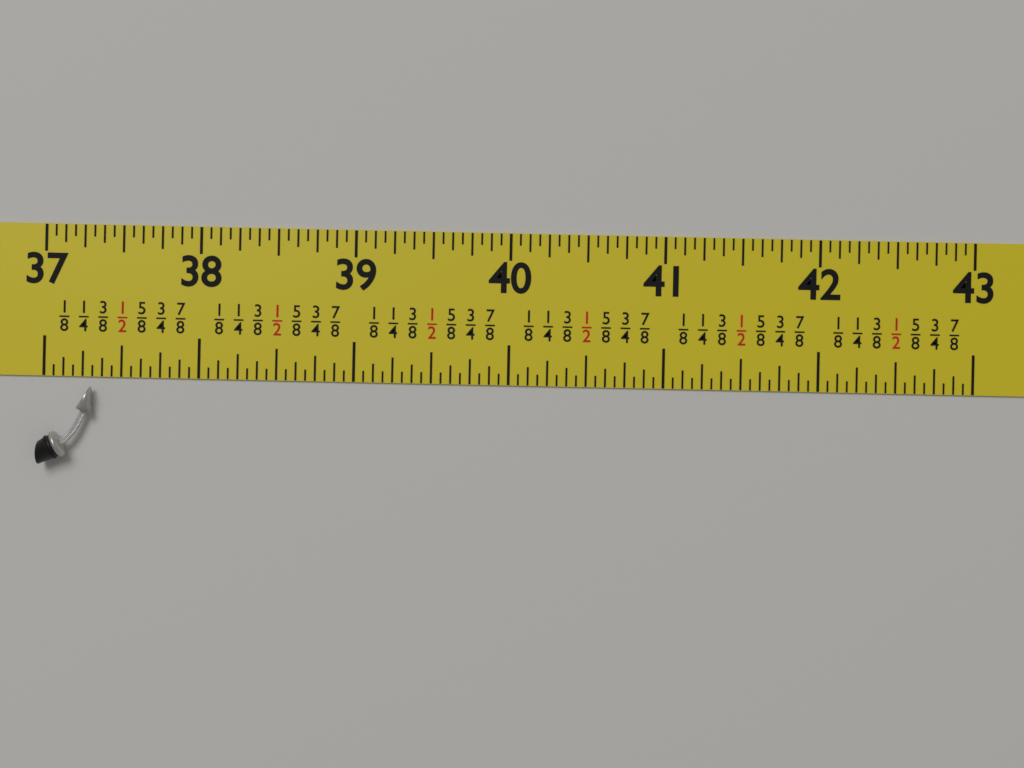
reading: 37.3125 in
